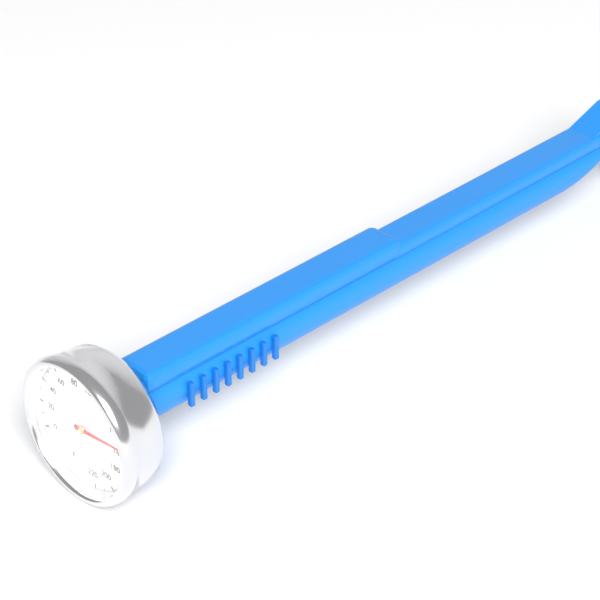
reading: 154 °F
